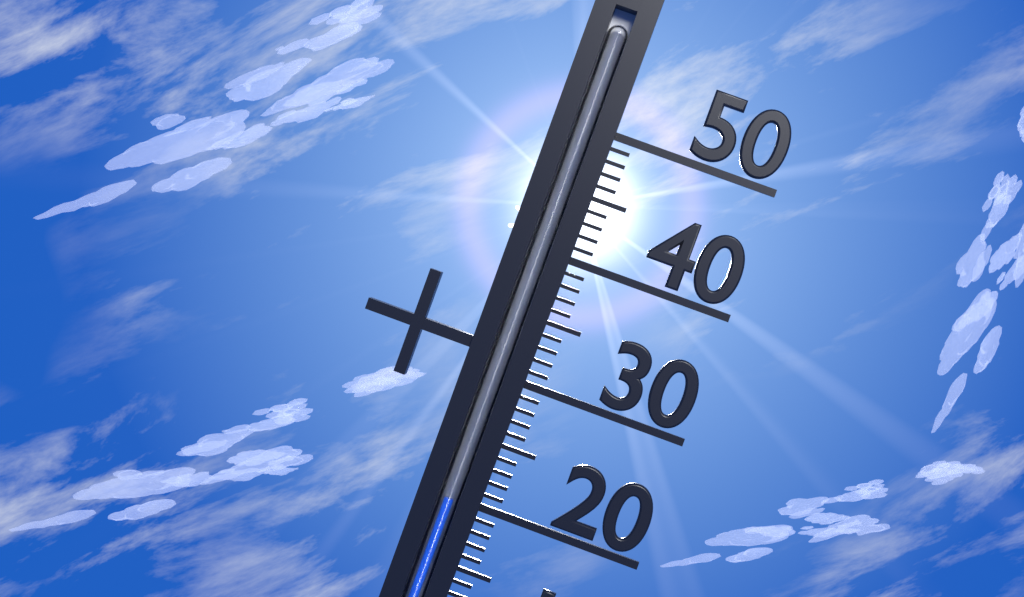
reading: 20 °C
